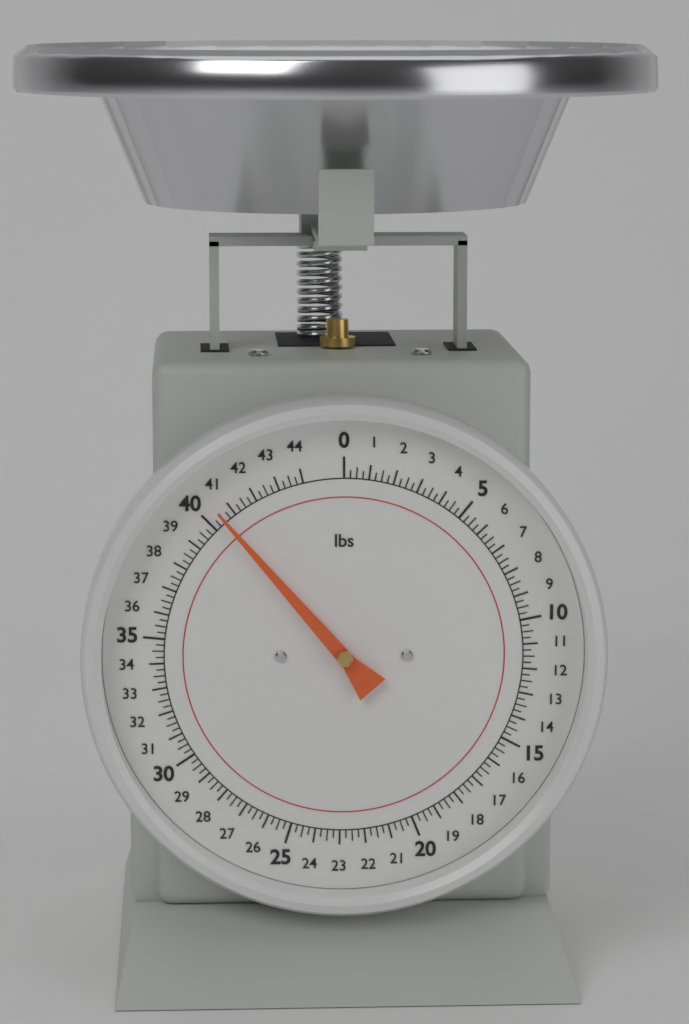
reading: 40.50 lbs
